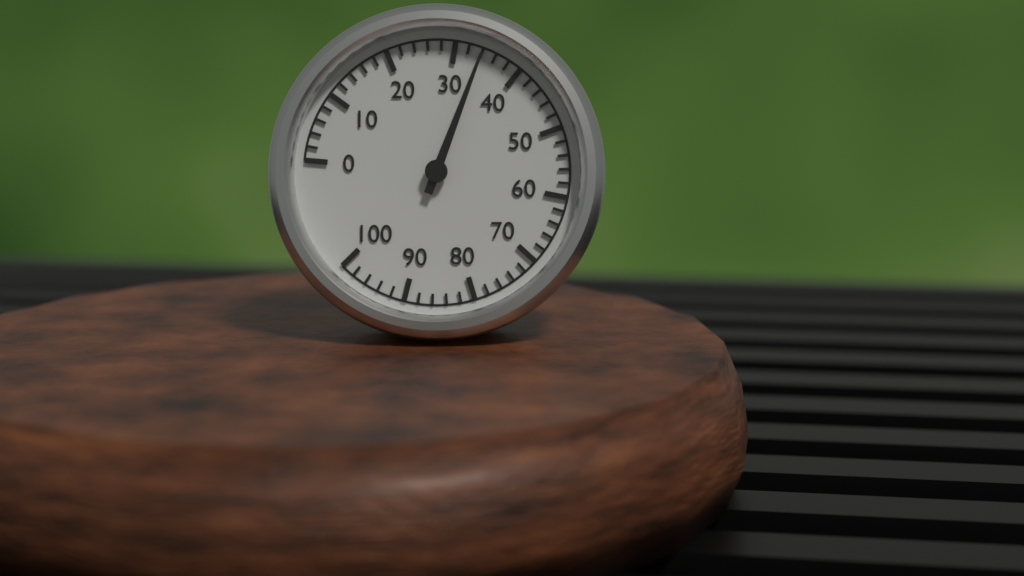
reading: 34 (no unit)
